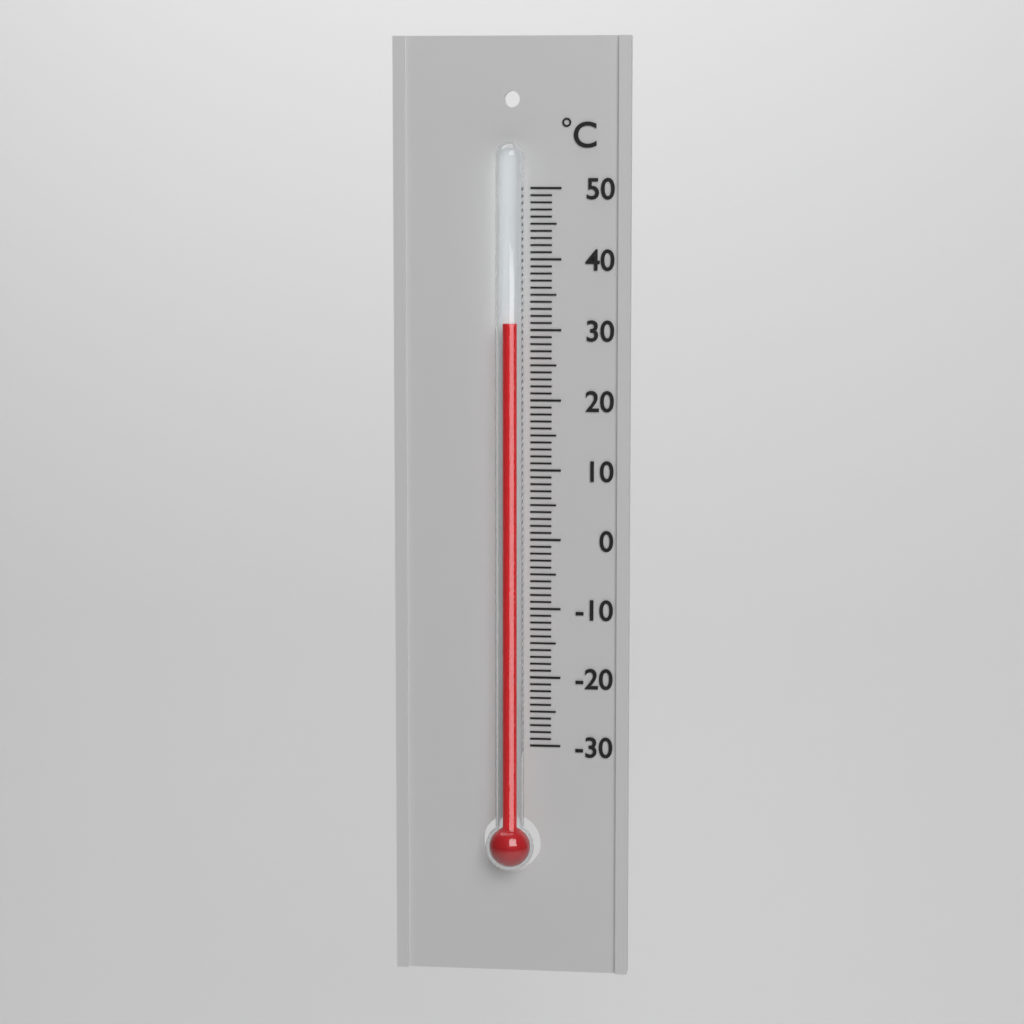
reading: 31 °C
